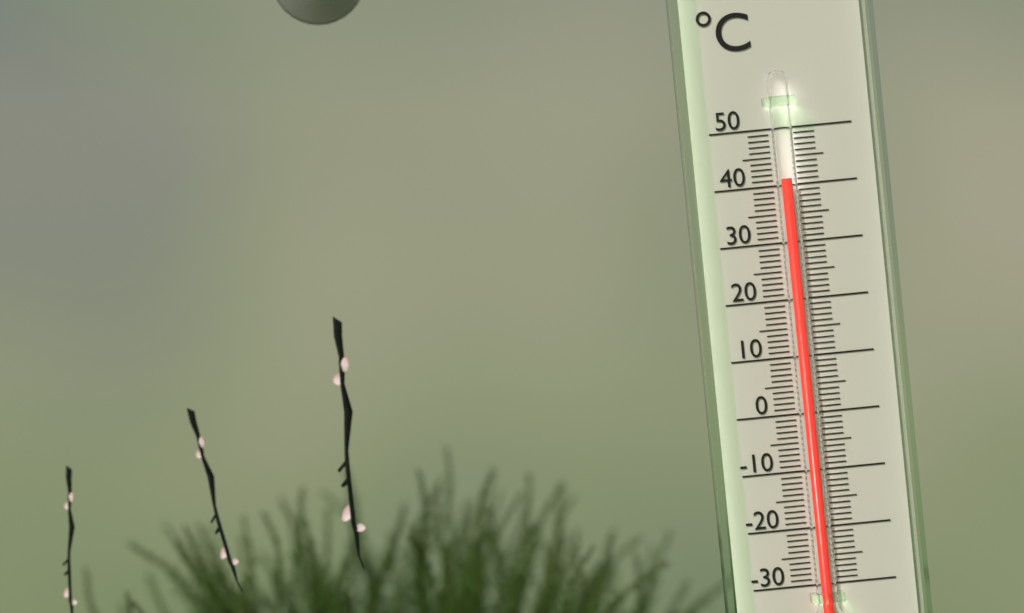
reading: 41 °C
